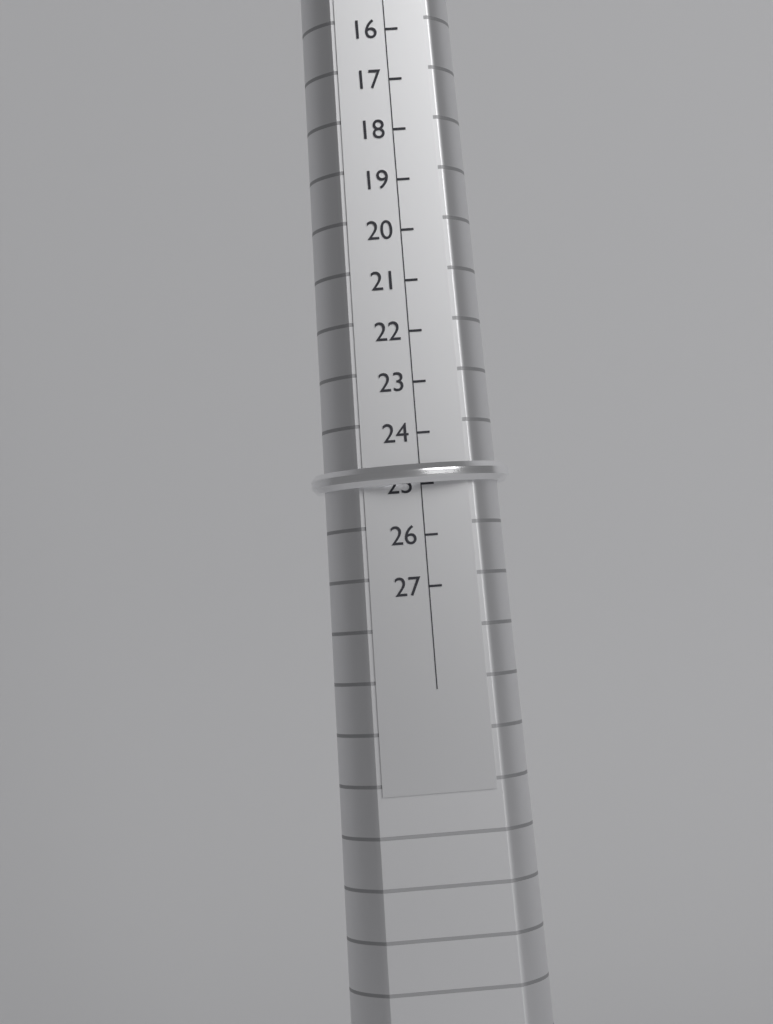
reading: 25 (no unit)
